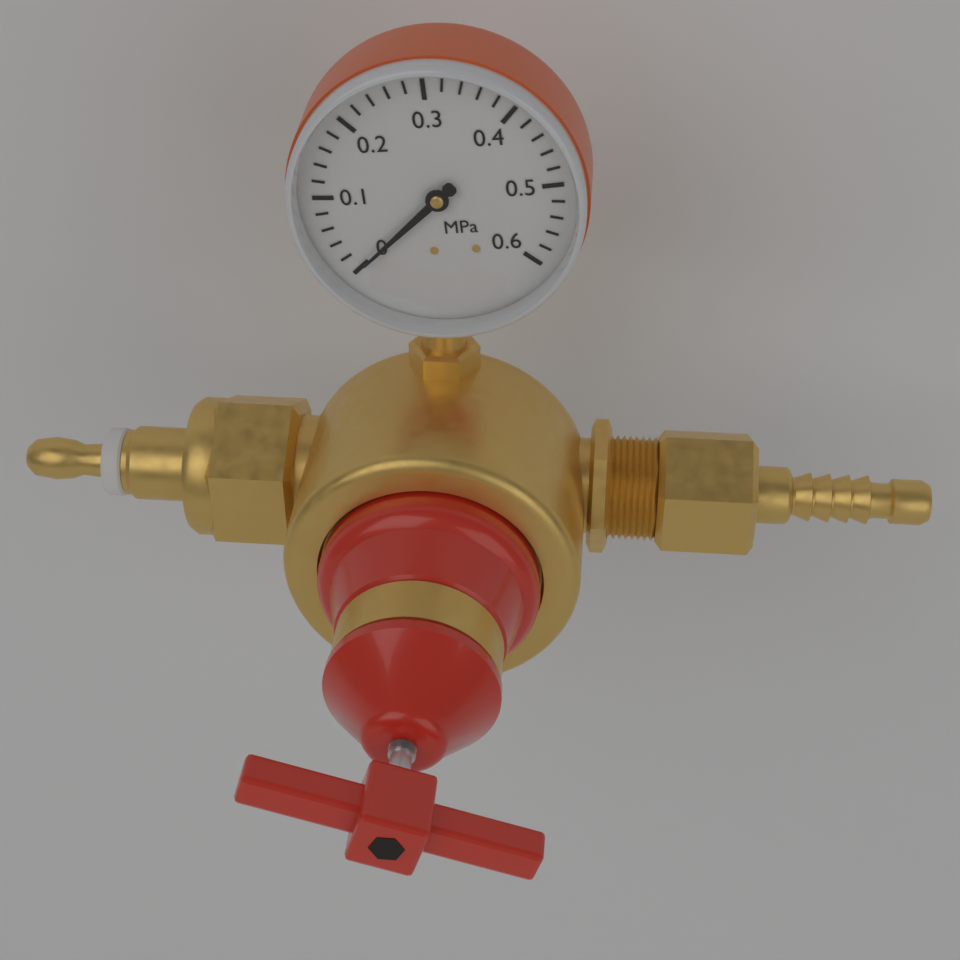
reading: 0.00 MPa
